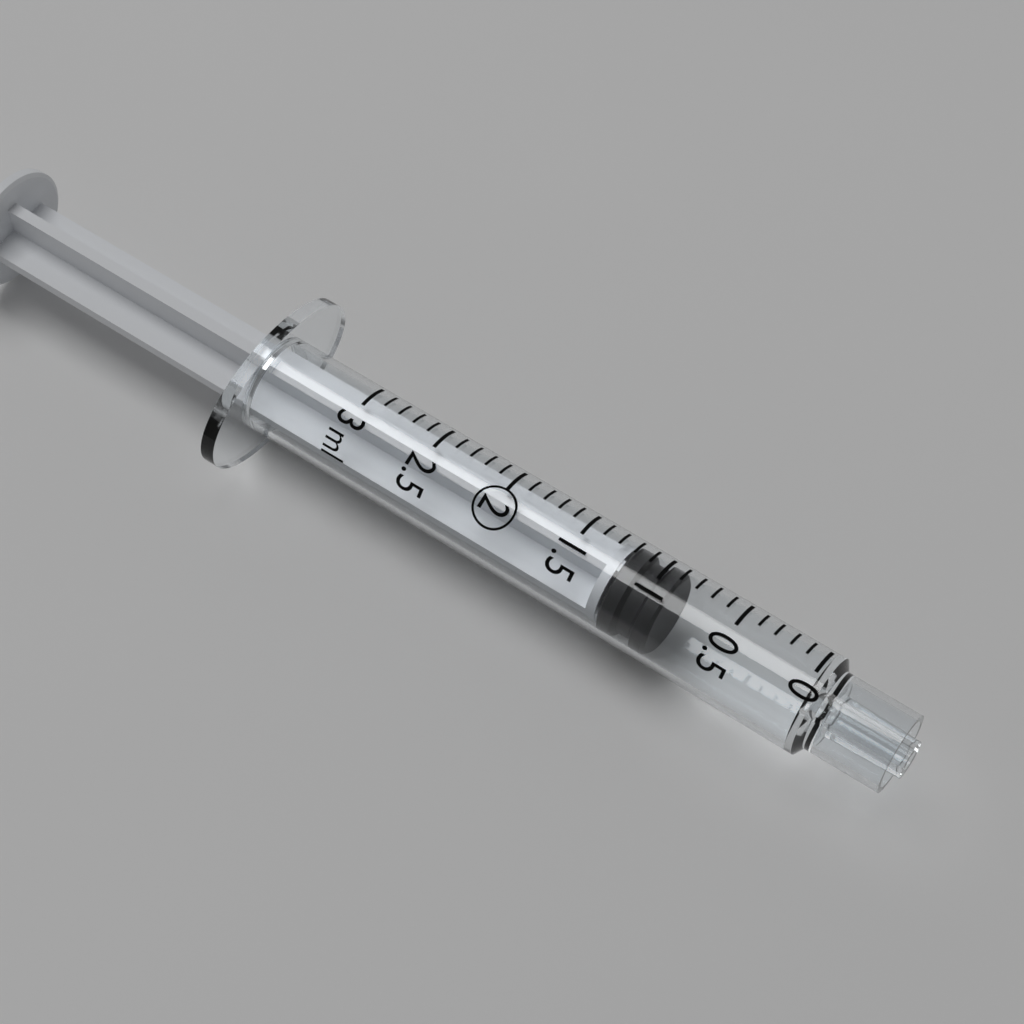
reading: 0.9 ml
